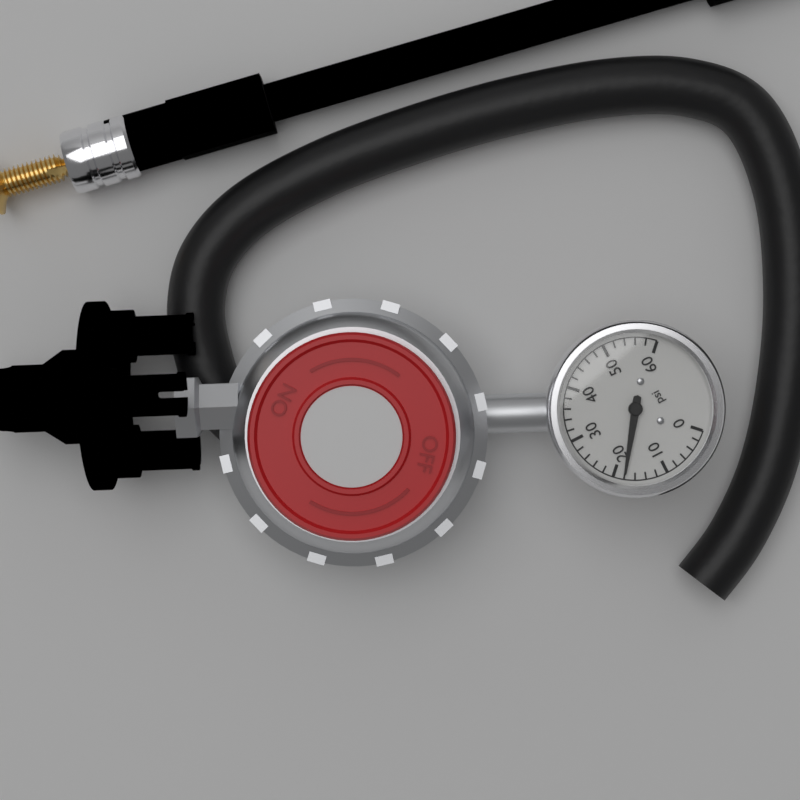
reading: 18 psi
